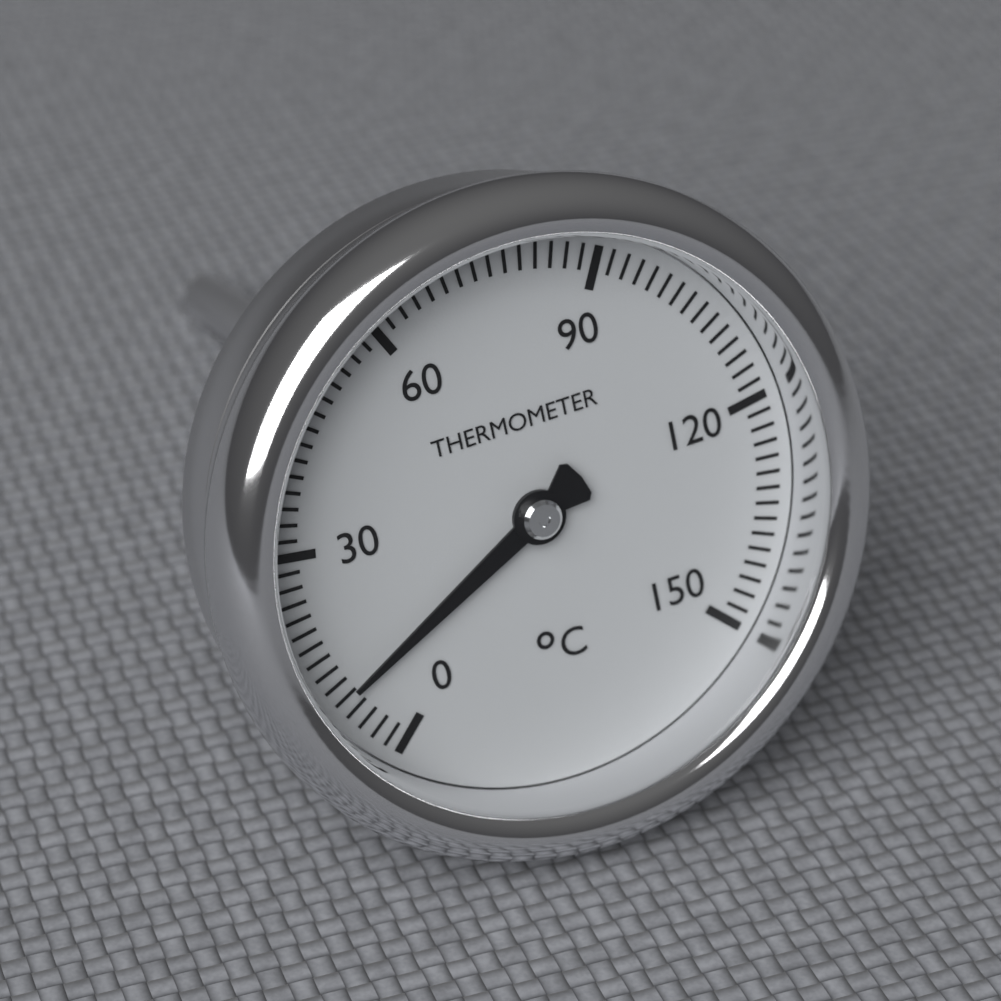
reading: 10 °C
